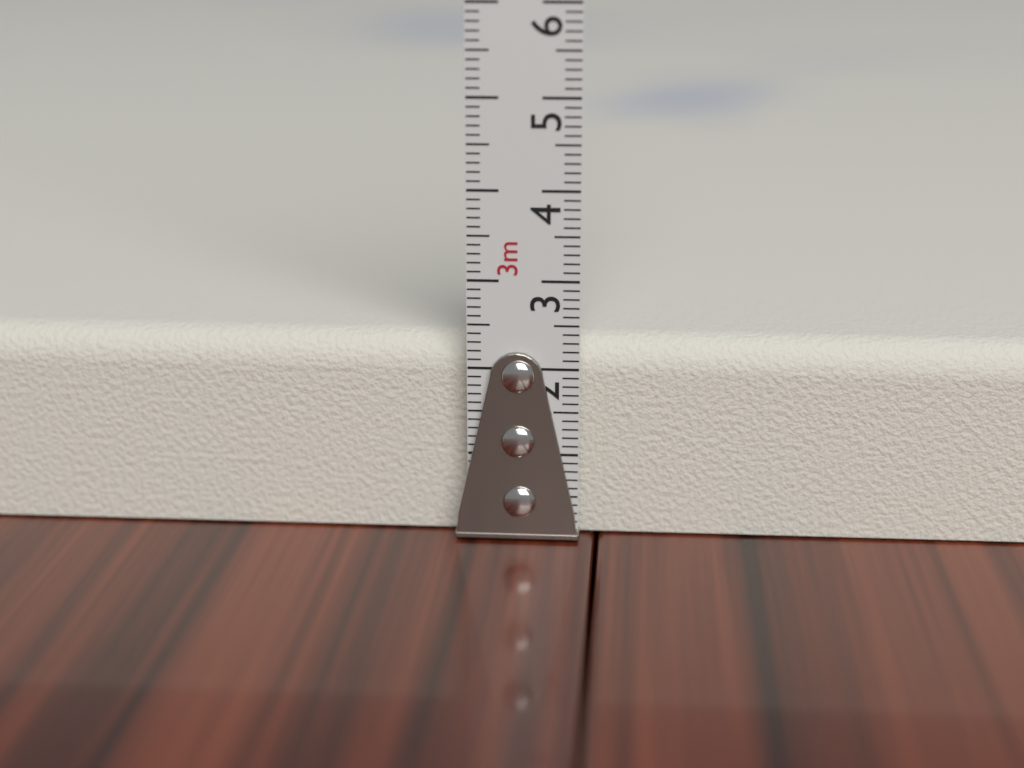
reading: 2.3 cm
